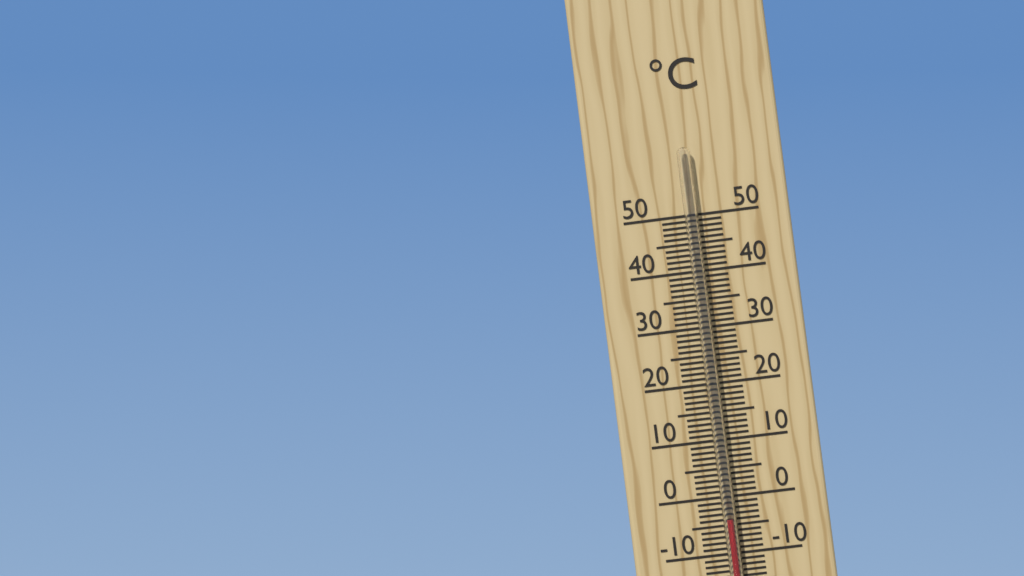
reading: -4 °C
